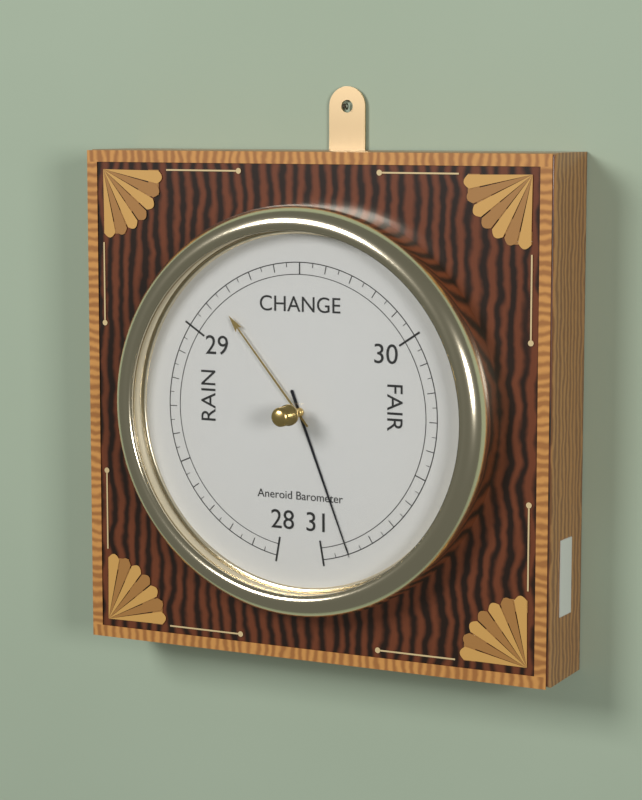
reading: 30.90 inHg
